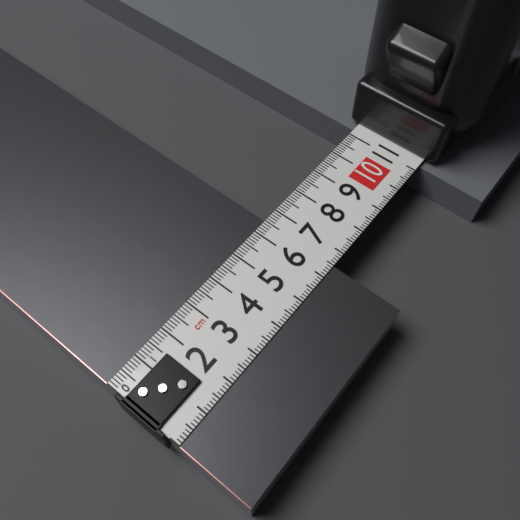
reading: 6.5 cm
